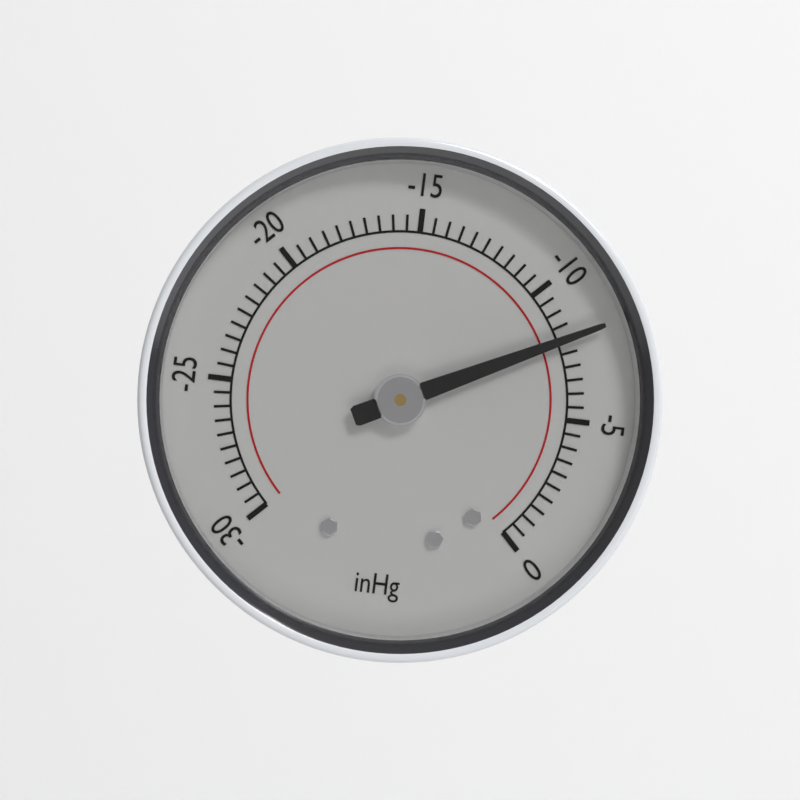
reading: -8.0 inHg
